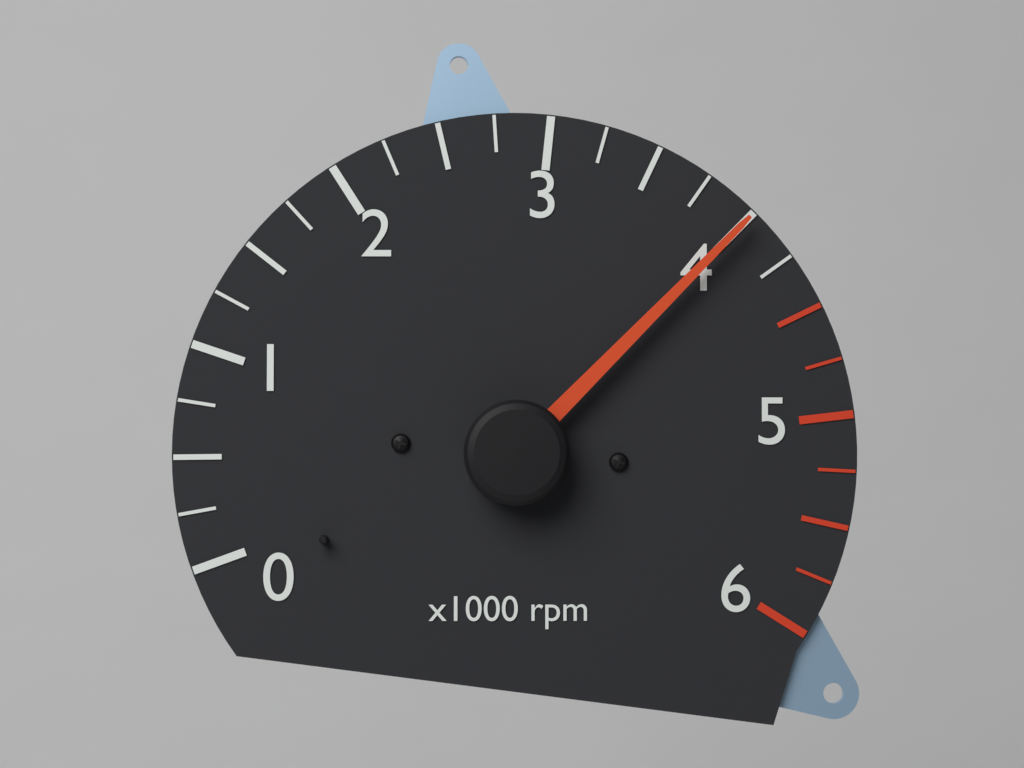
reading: 4000 rpm
